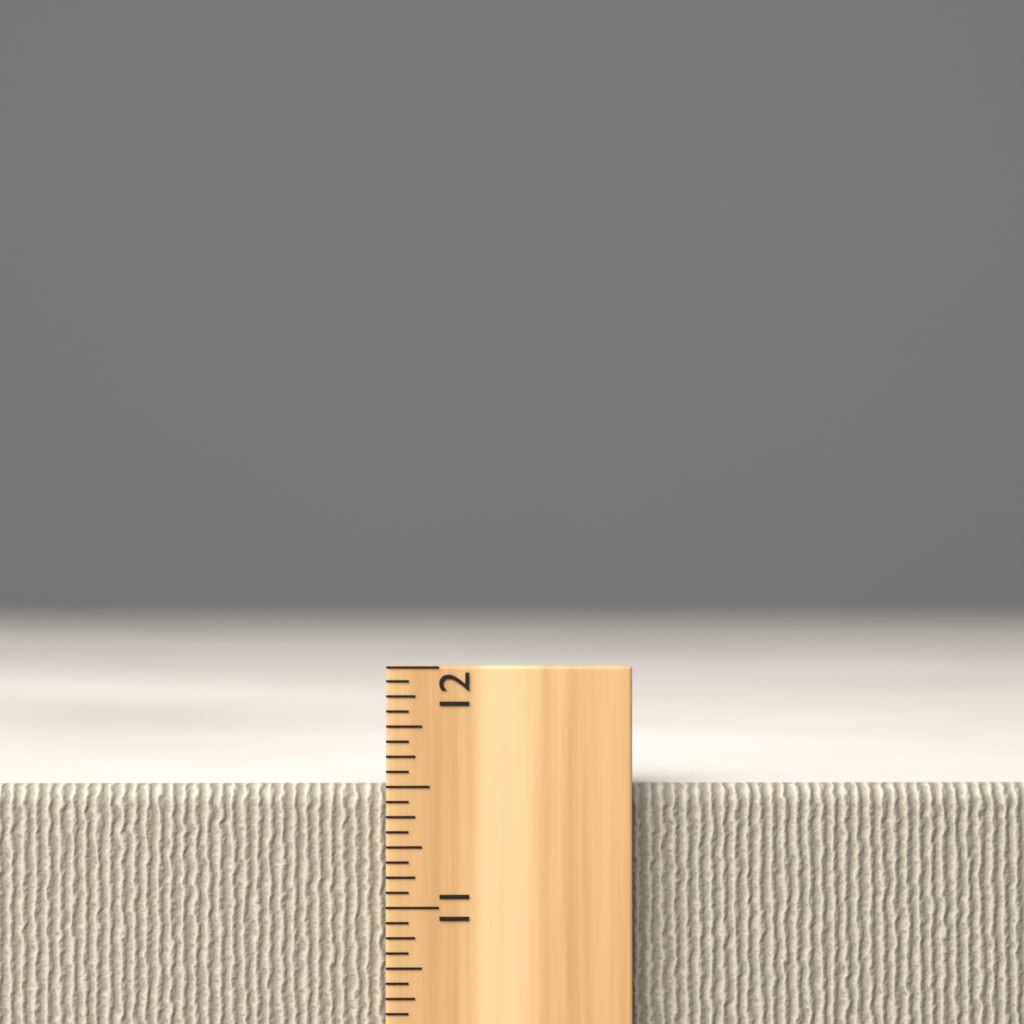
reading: 11.5000 inch
